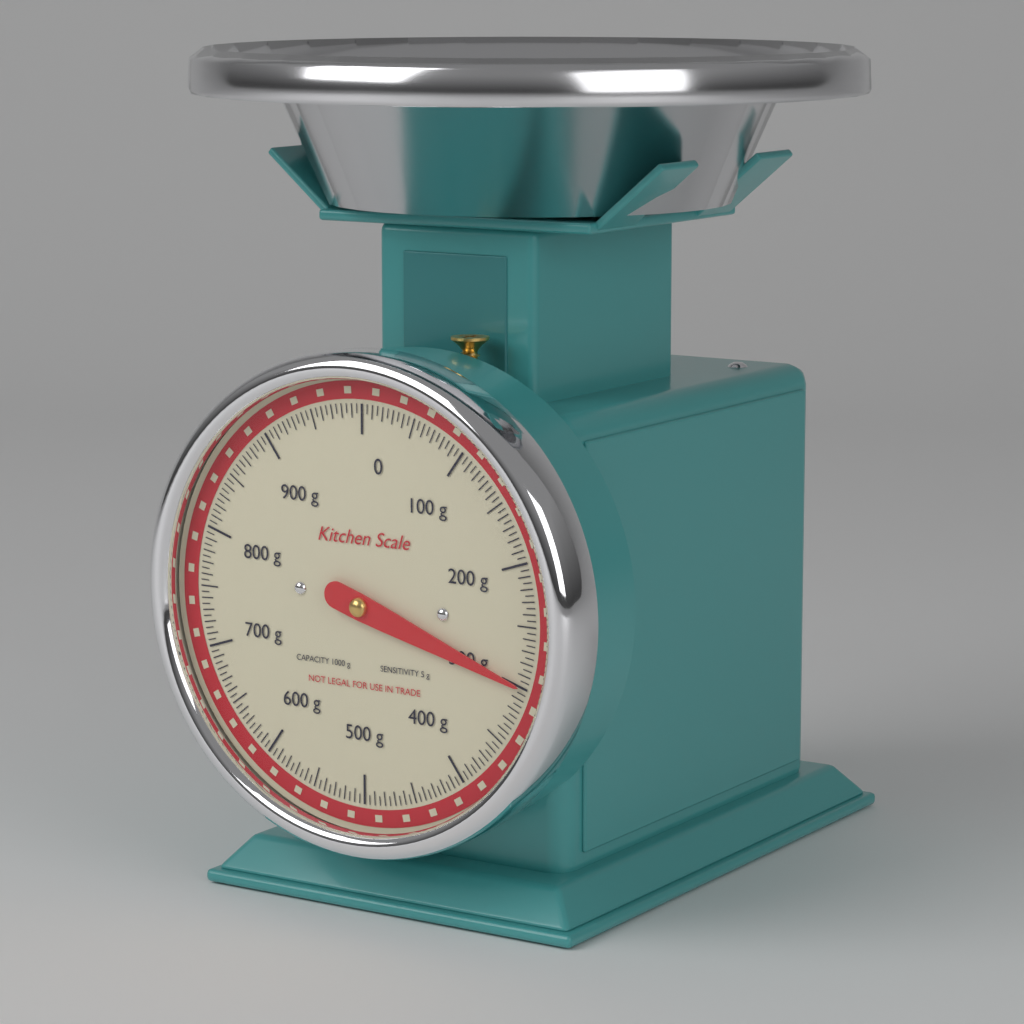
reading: 300 g
